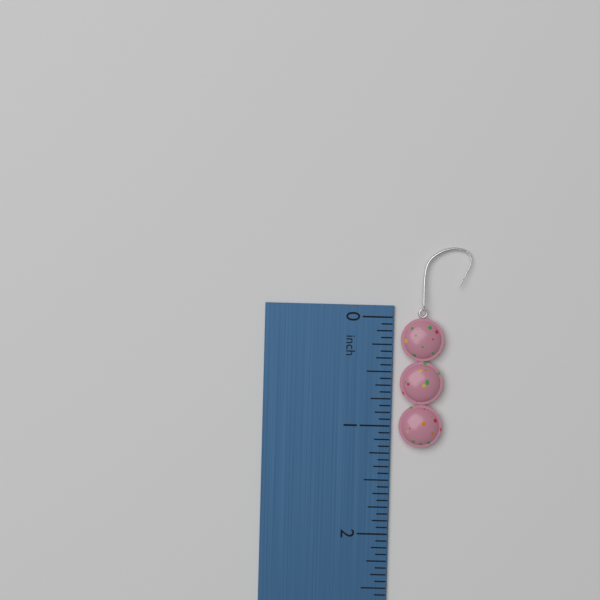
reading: 1.1875 inch
